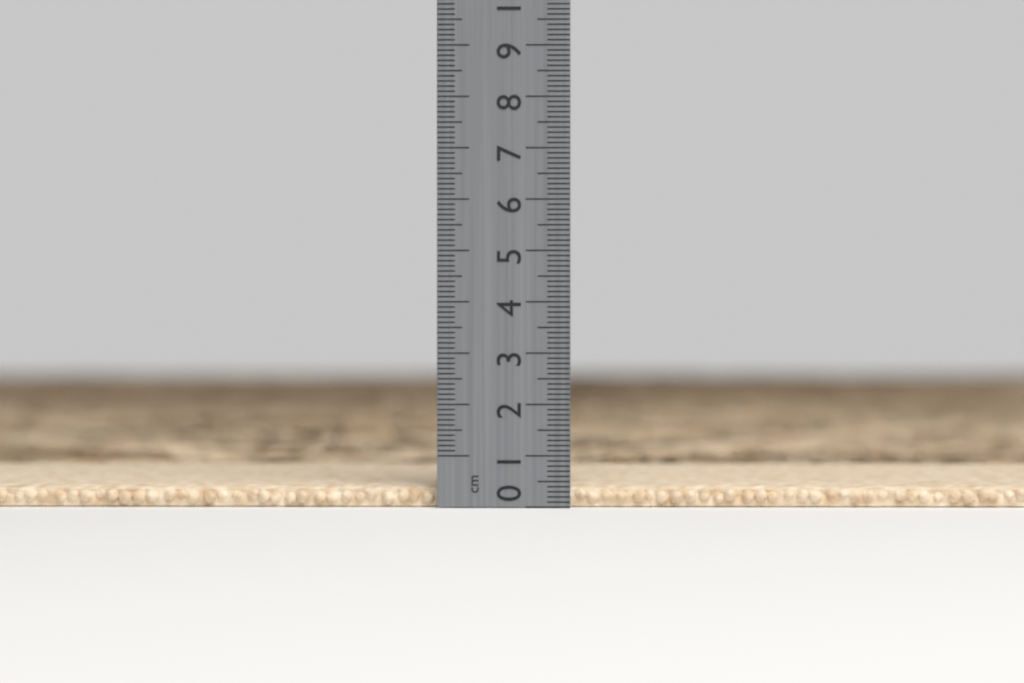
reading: 0.4 cm
